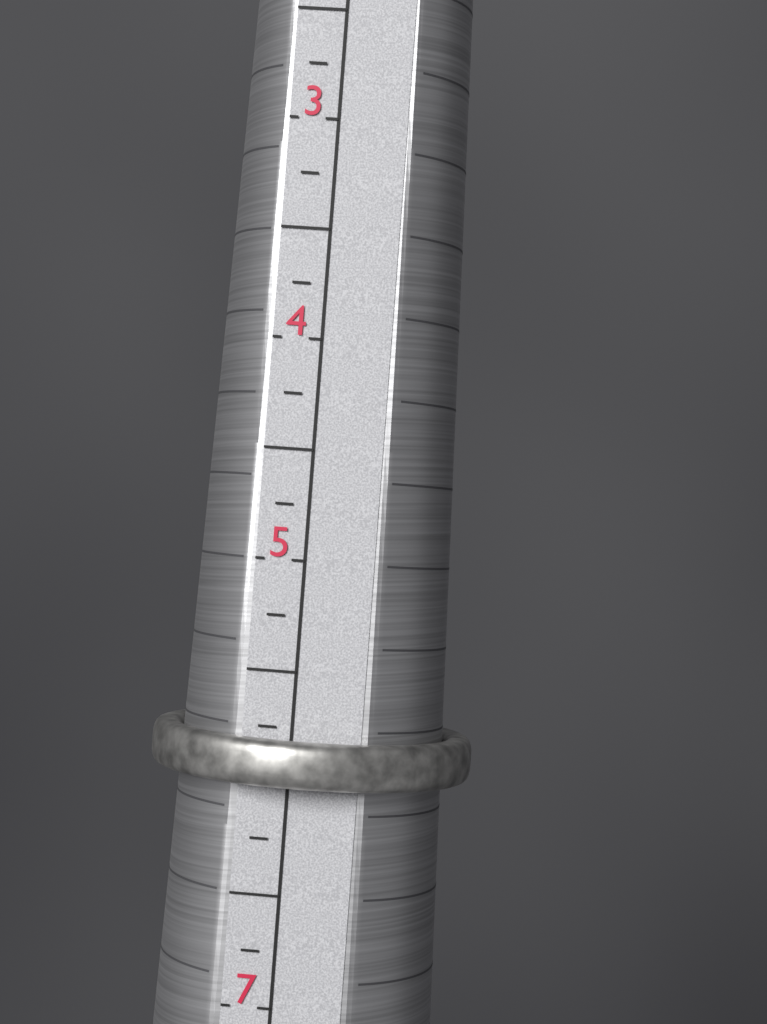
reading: 6.00 (no unit)
